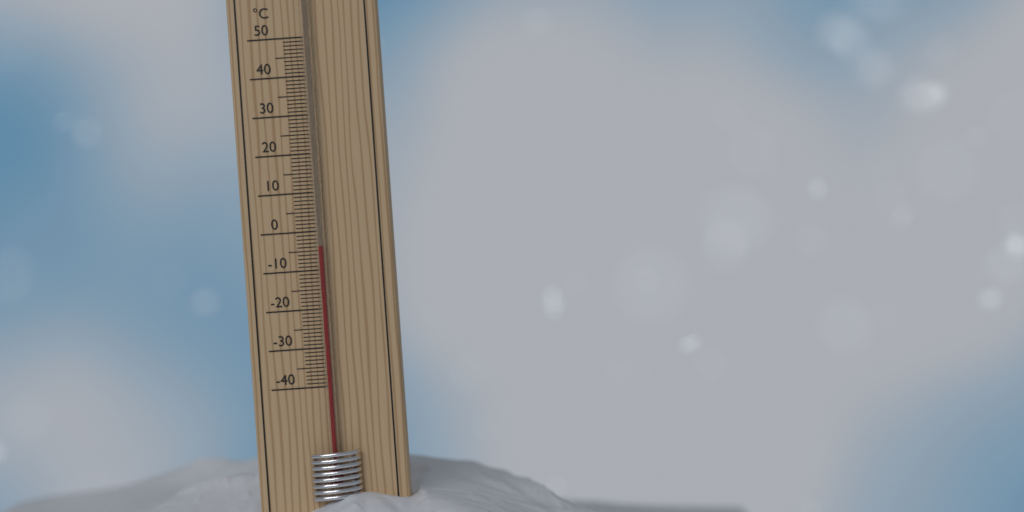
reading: -4 °C
